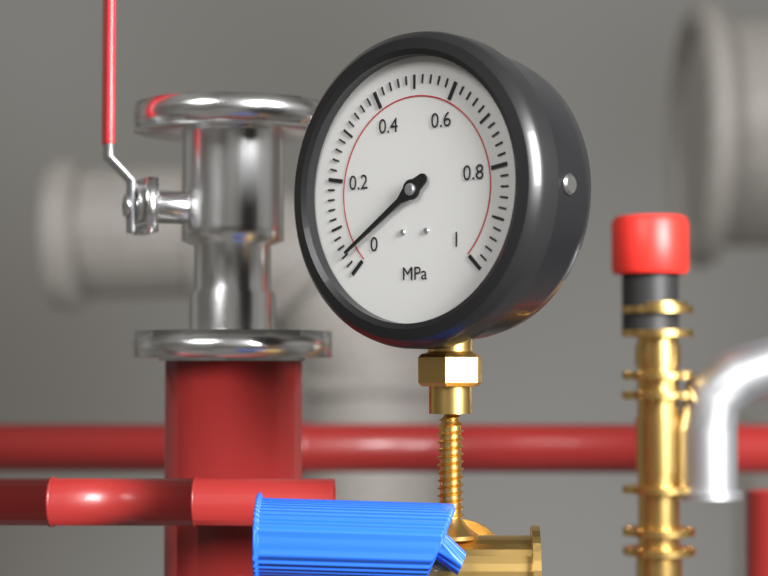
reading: 0.04 MPa
